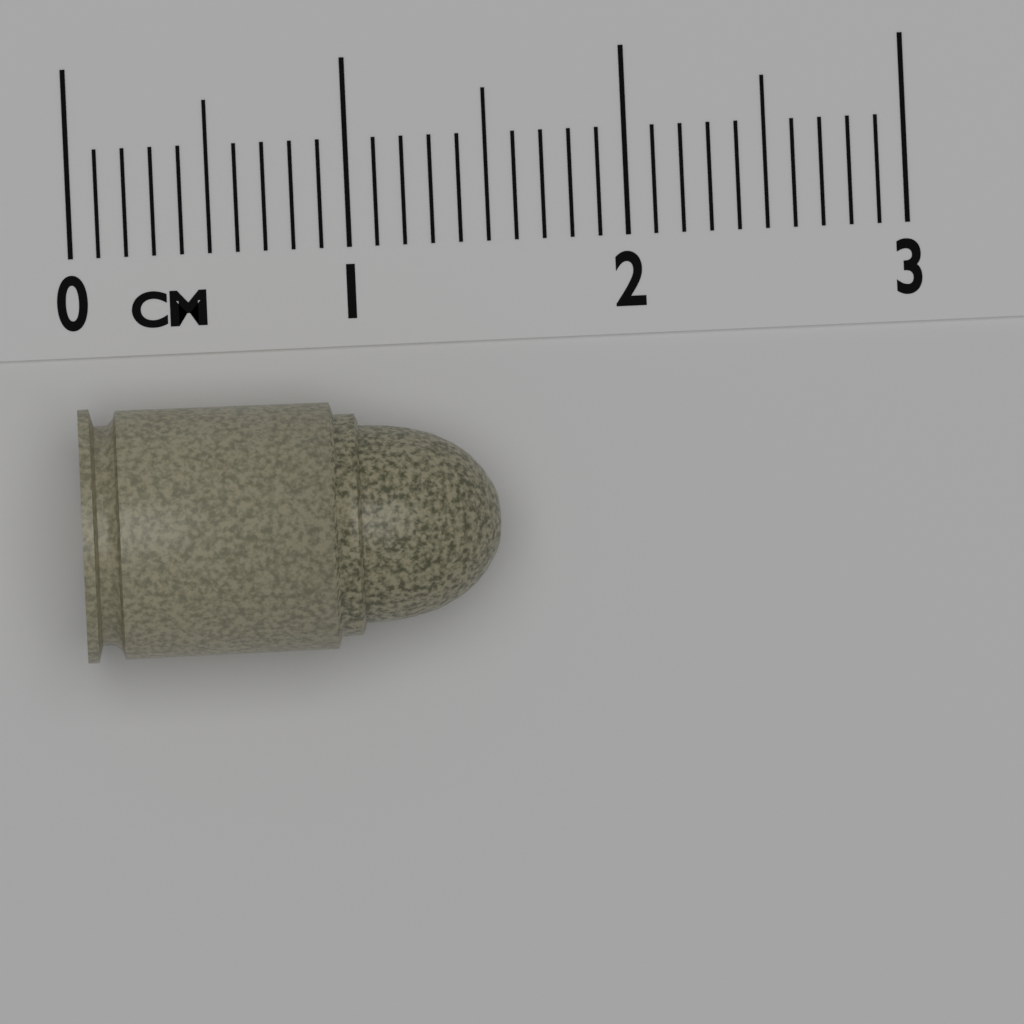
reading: 1.5 cm
